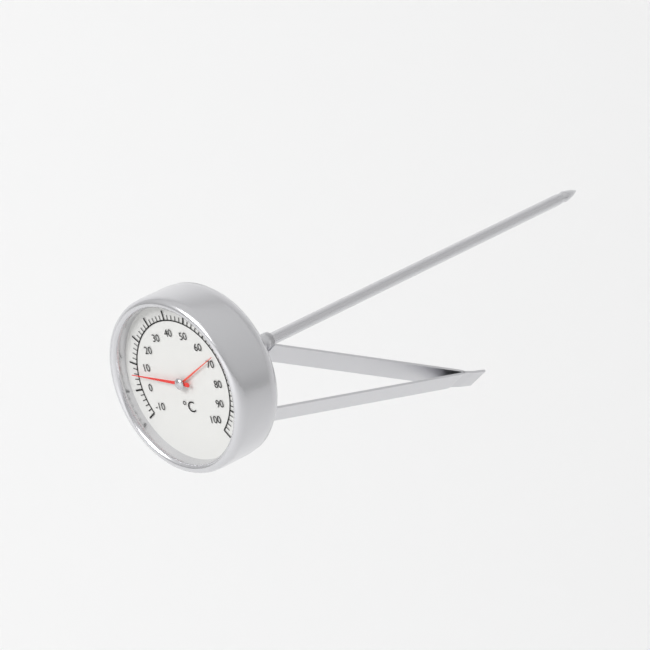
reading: 6 °C
